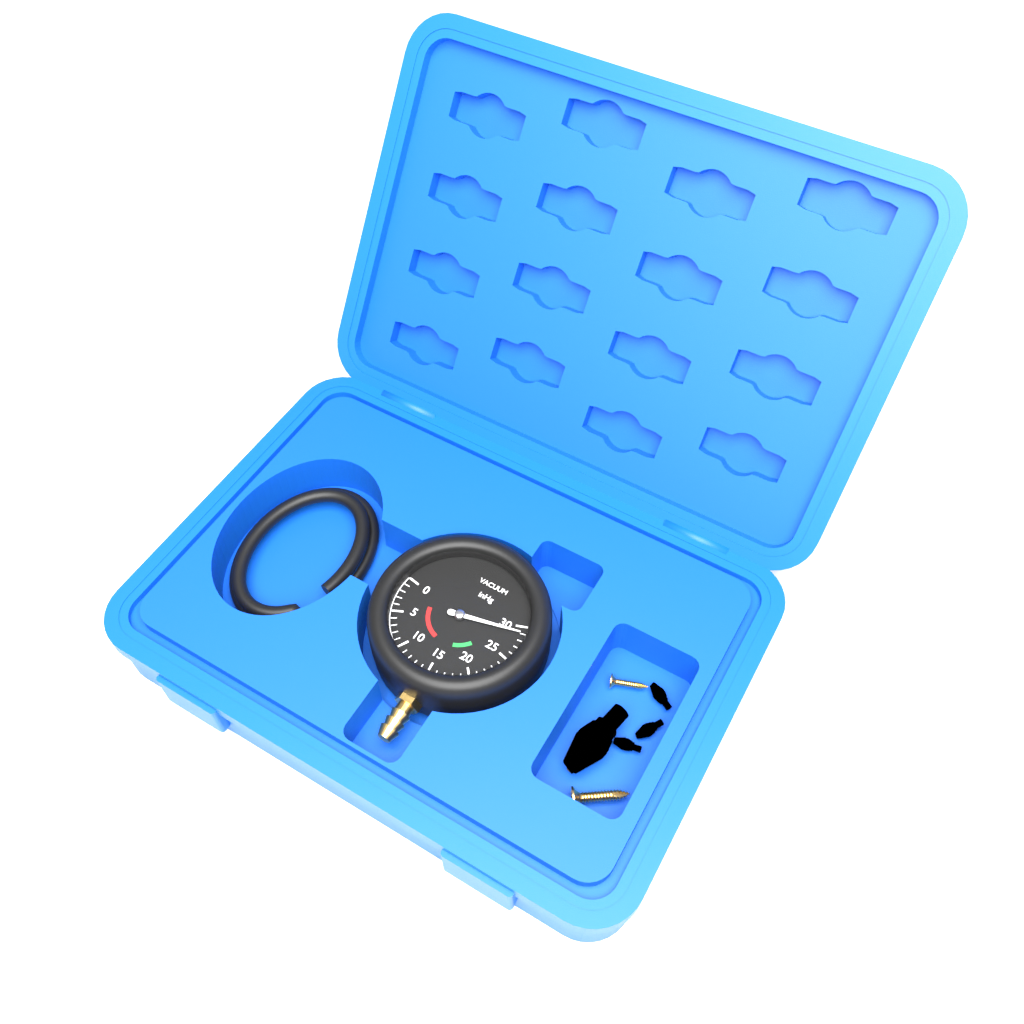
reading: 29 inHg
